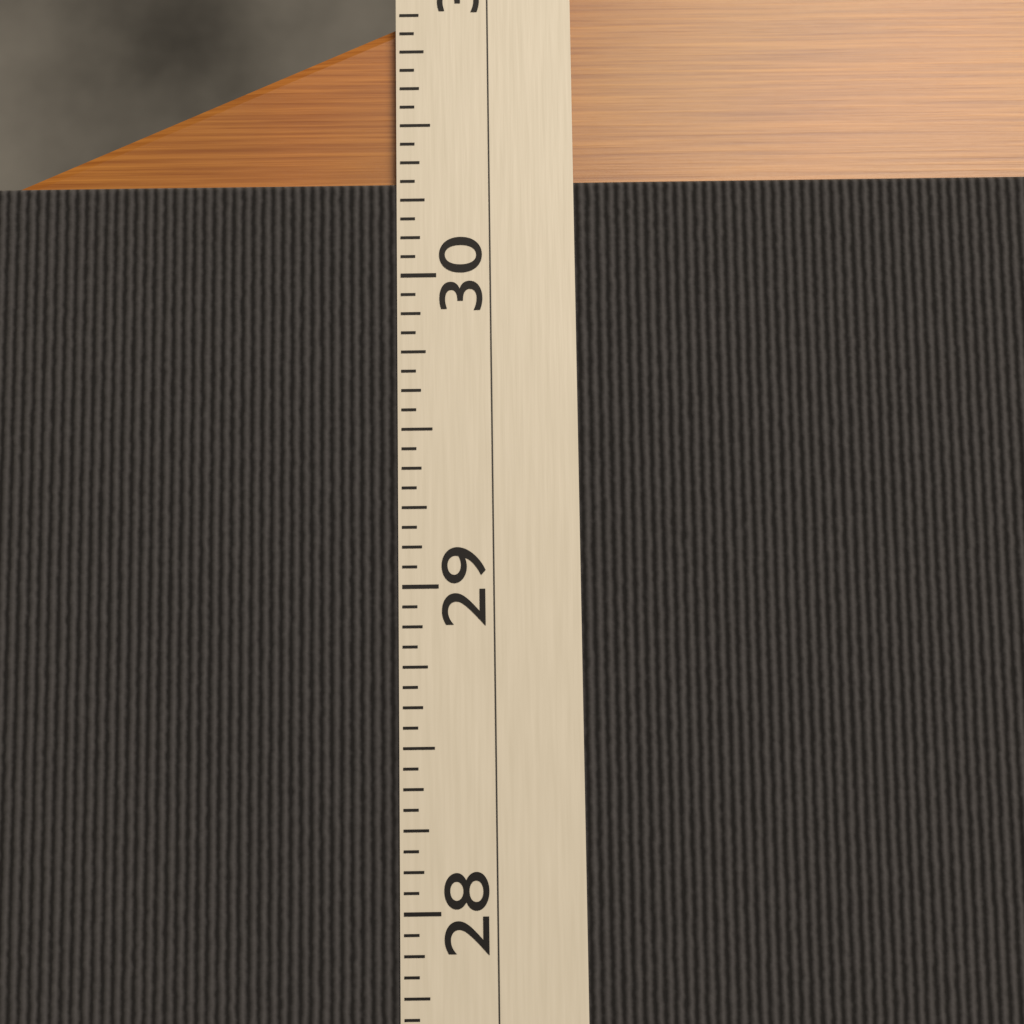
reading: 30.3125 (no unit)
